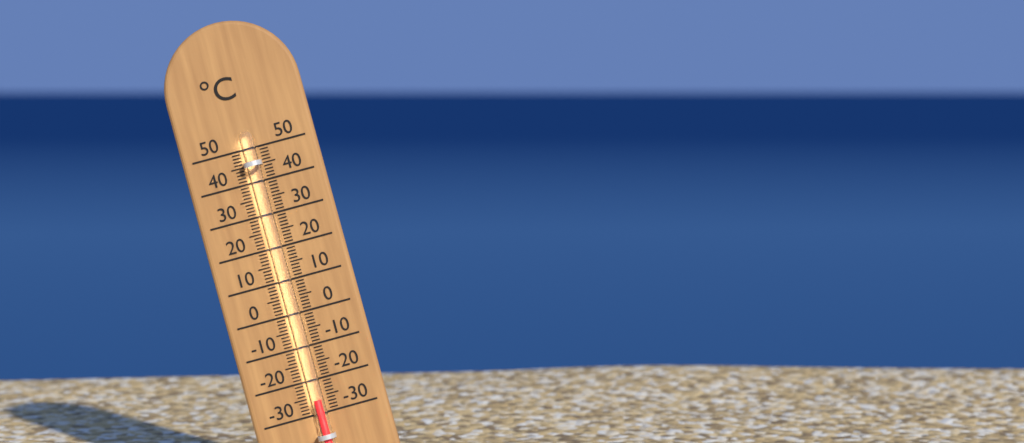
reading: -26 °C
